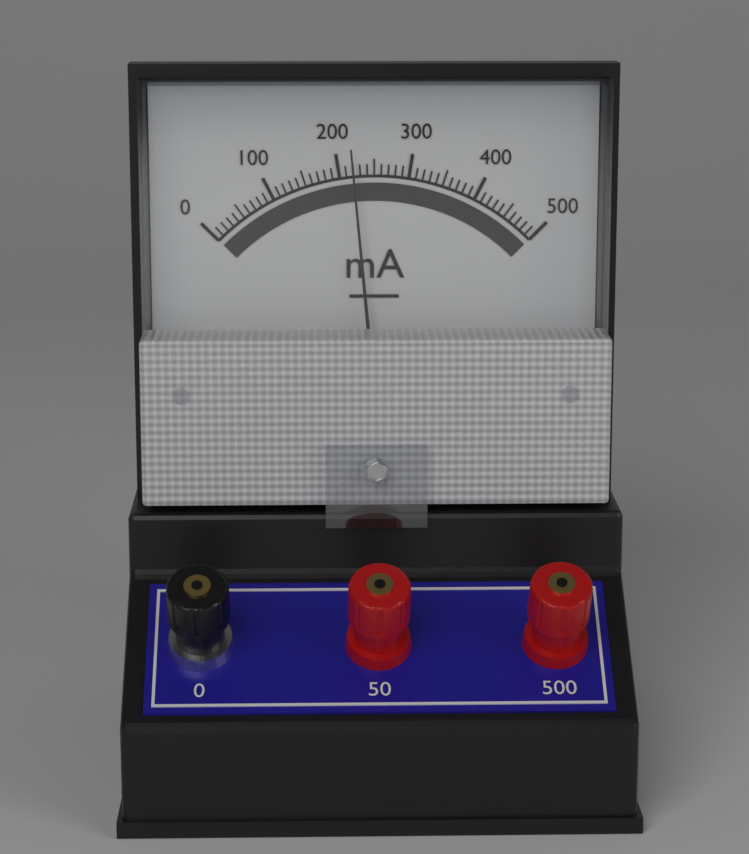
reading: 220 mA
